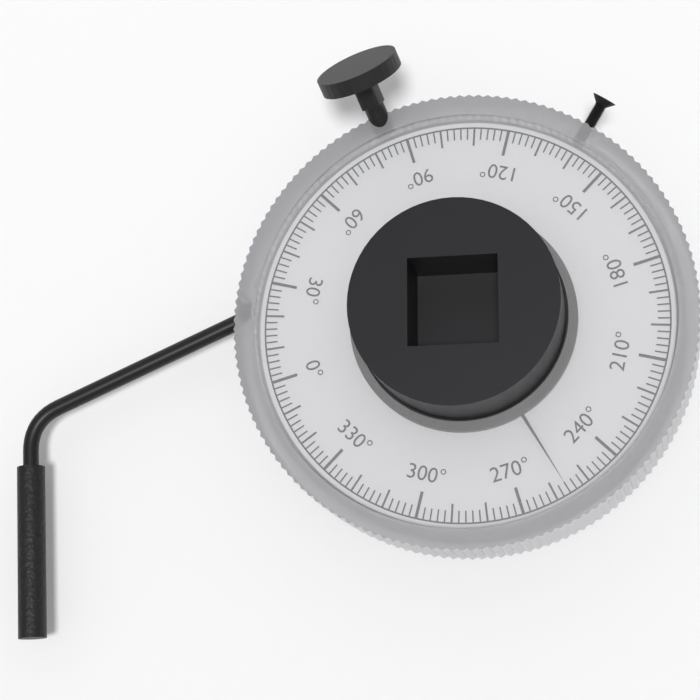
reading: 256 °
